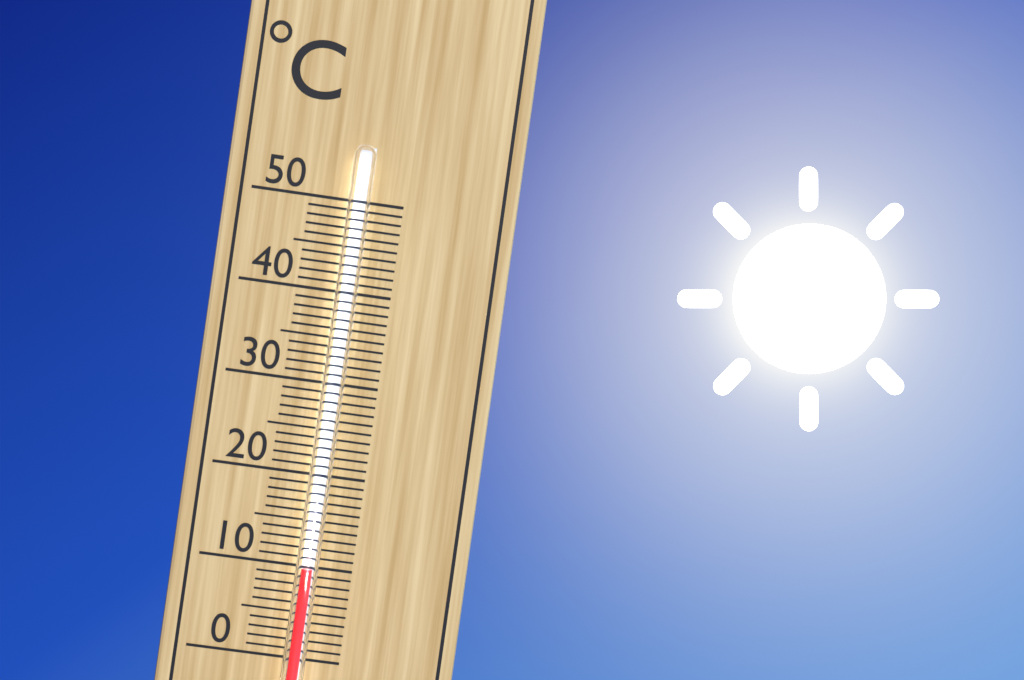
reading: 10 °C
